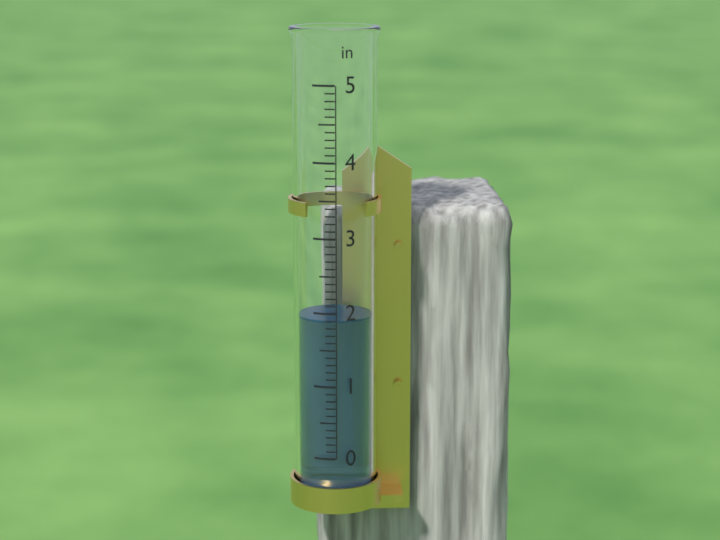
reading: 1.9 in
